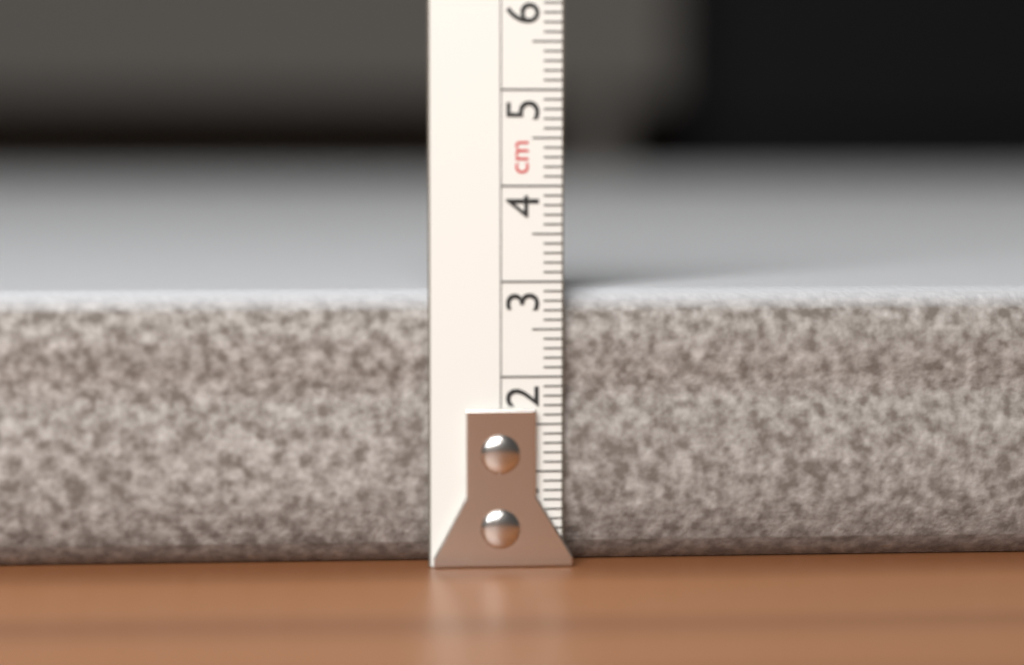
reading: 2.9 cm
